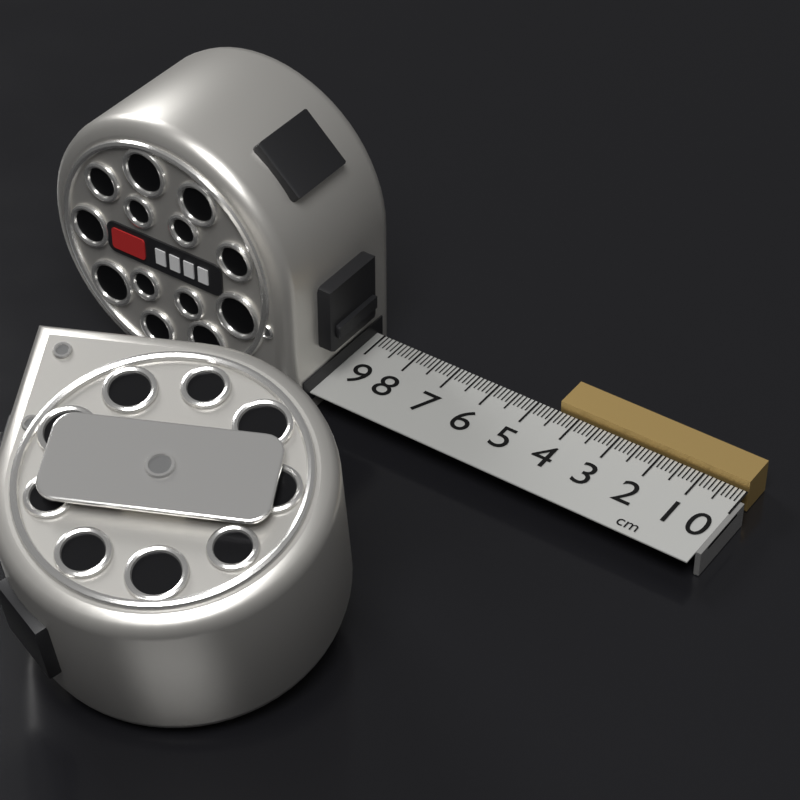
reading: 4.5 cm
